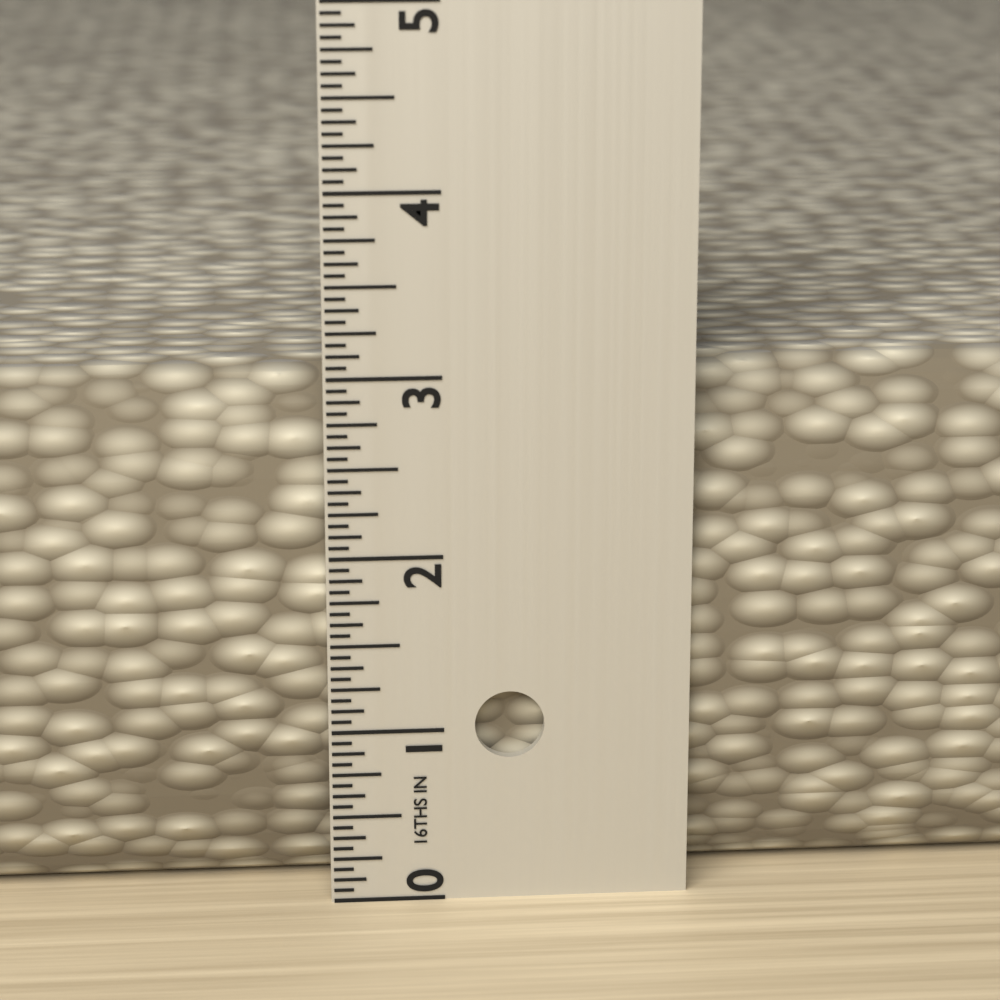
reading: 3.0000 in
